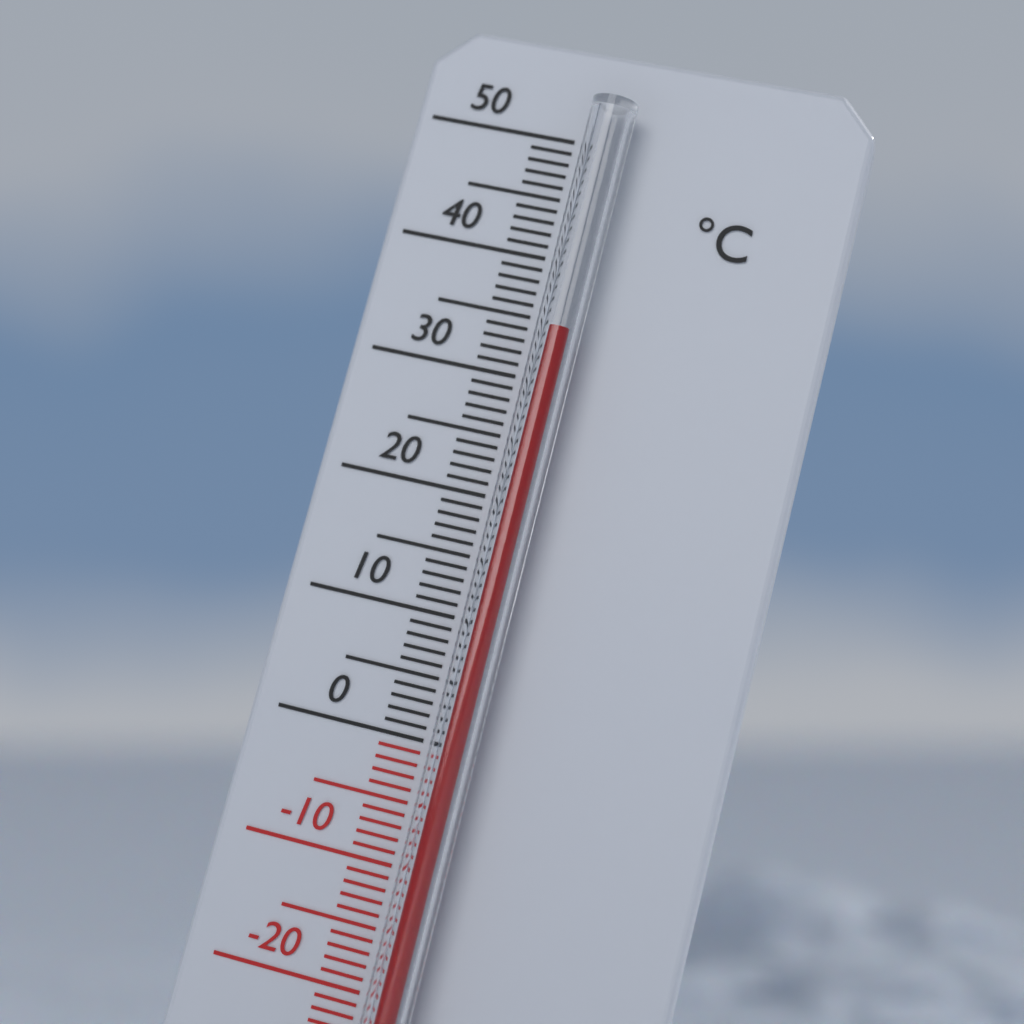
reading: 34 °C
